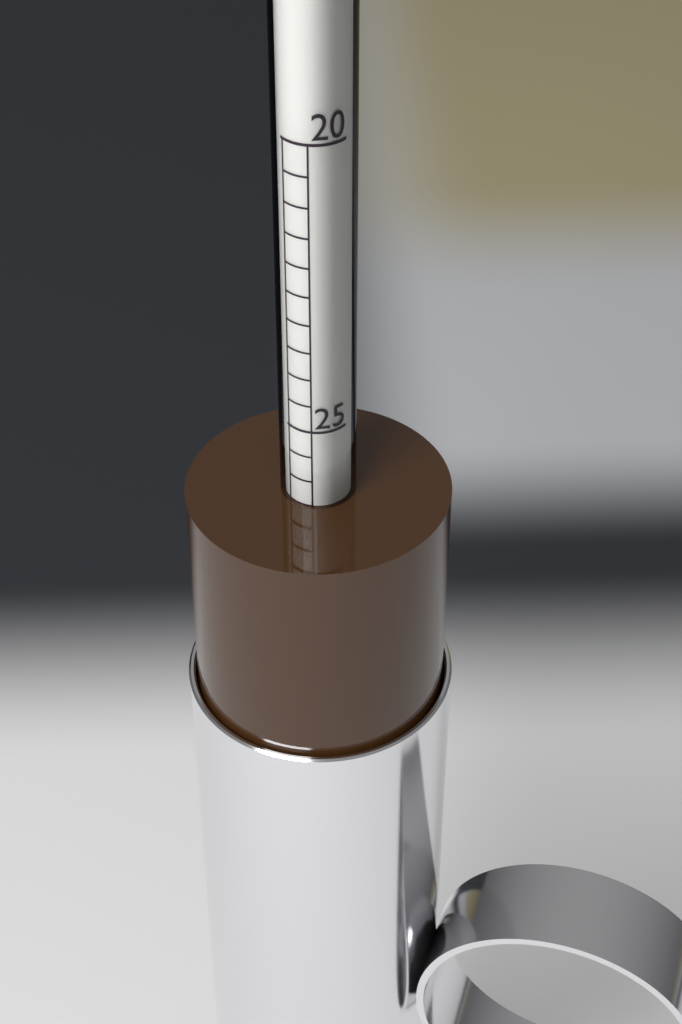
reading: 26.5 (no unit)
